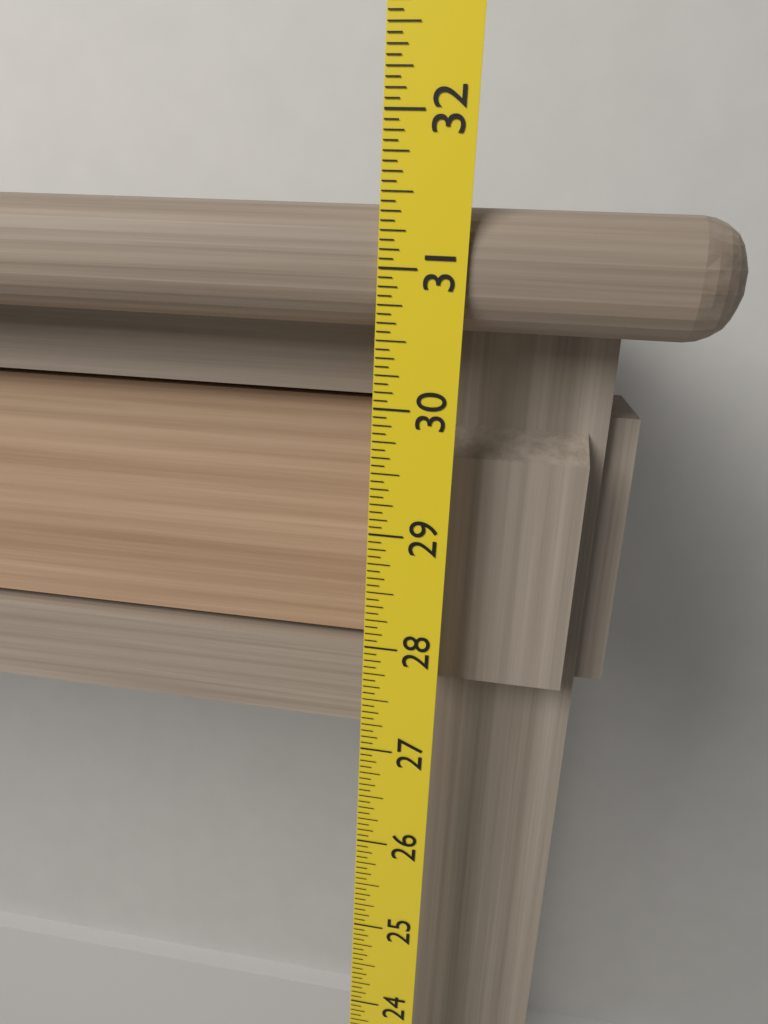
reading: 31.4375 (no unit)
